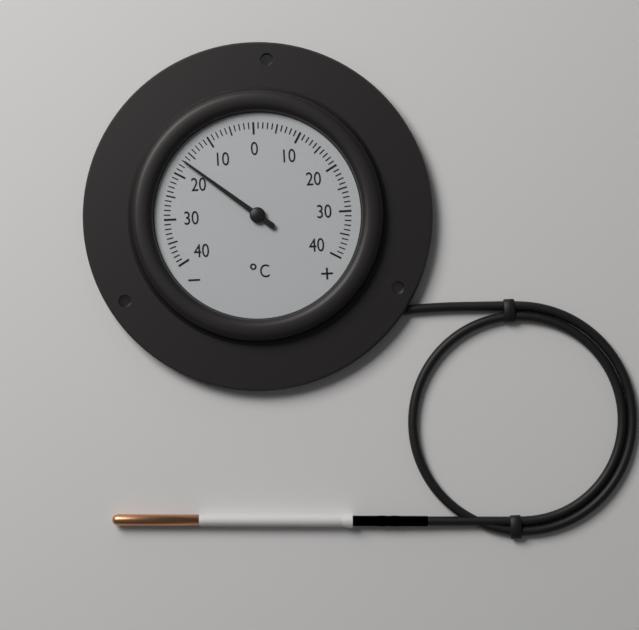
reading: -17 °C
